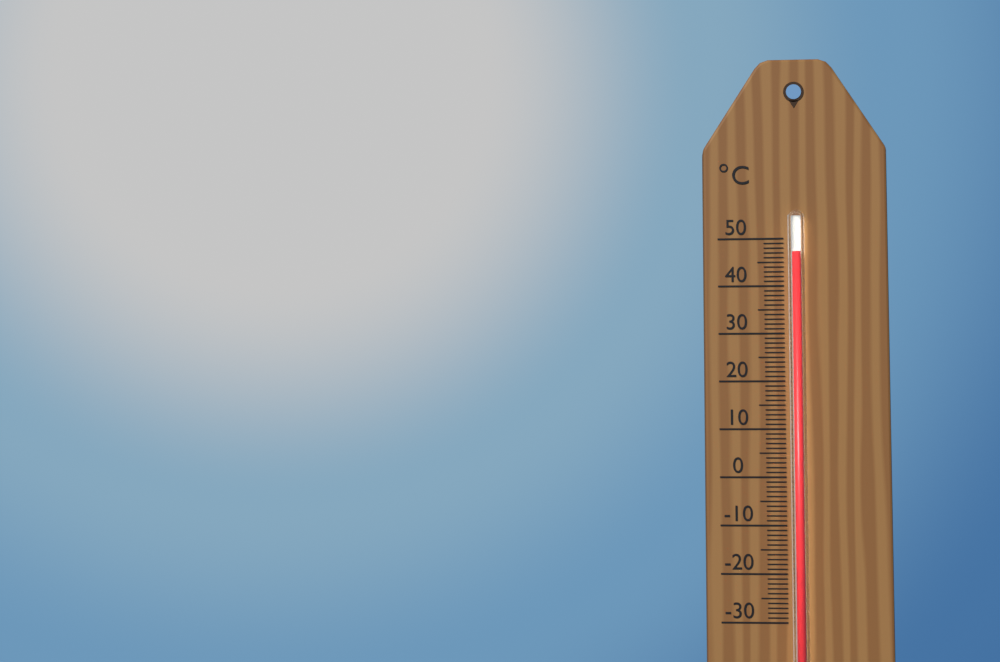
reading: 47 °C
